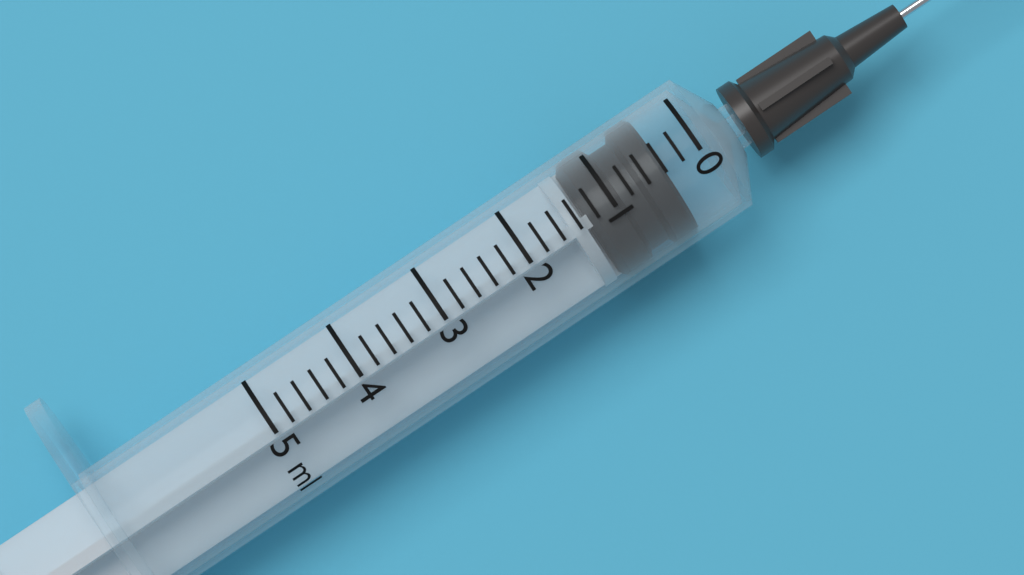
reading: 0.4 ml
